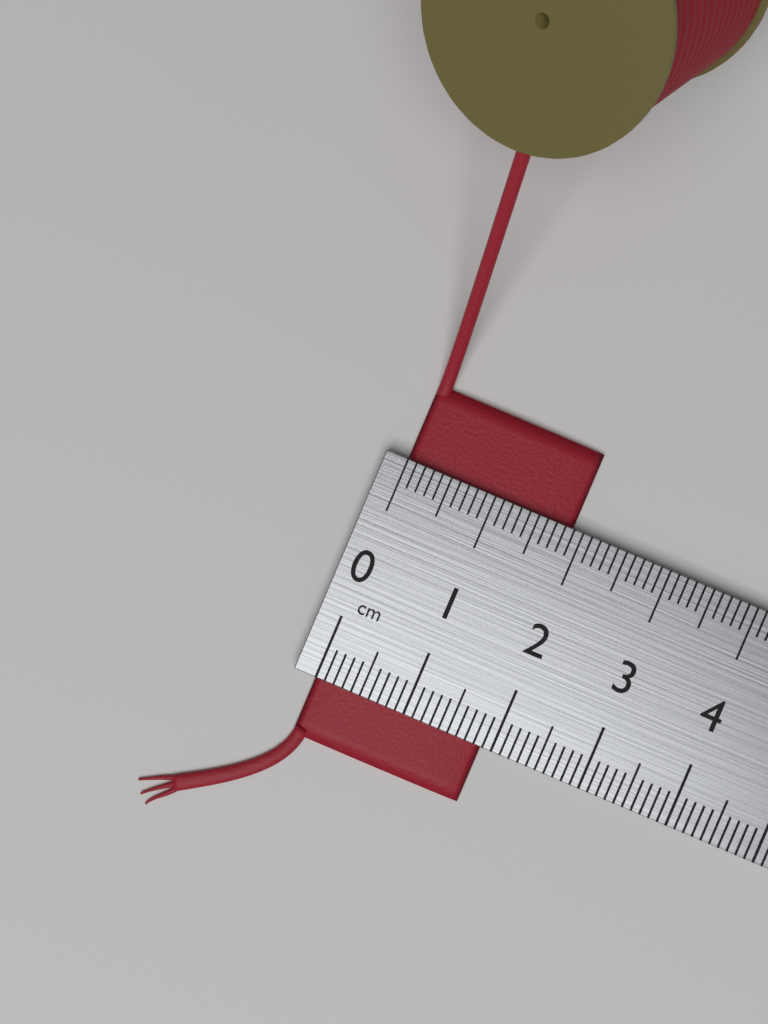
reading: 1.9 cm
